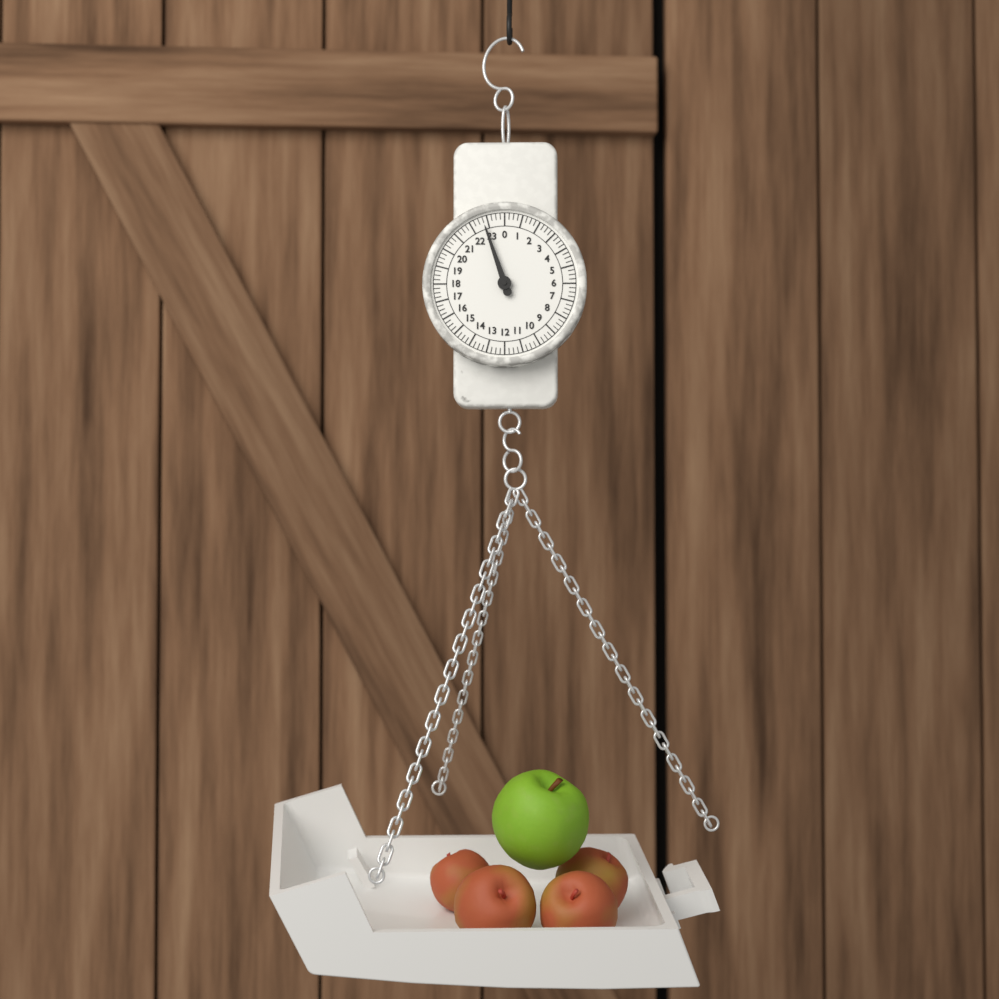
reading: 22.75 (no unit)
